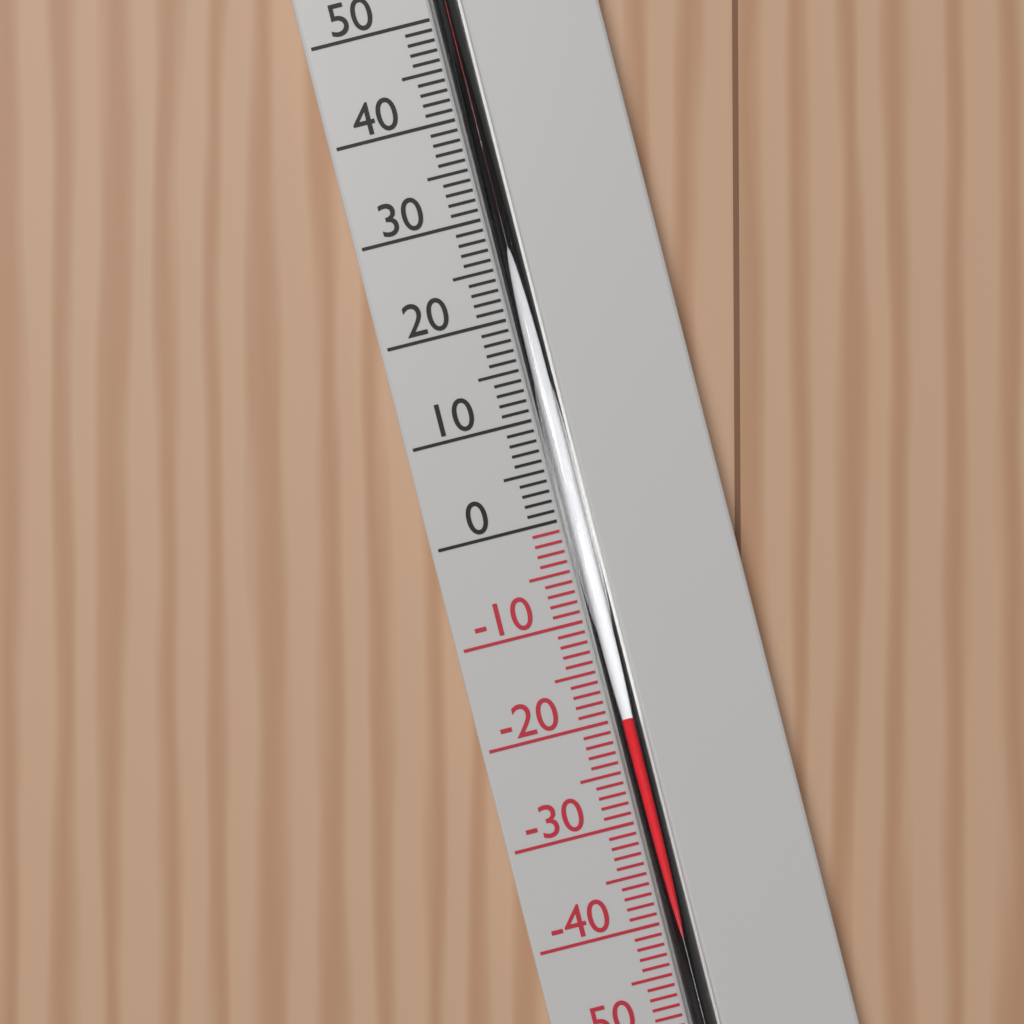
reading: -20 °C
